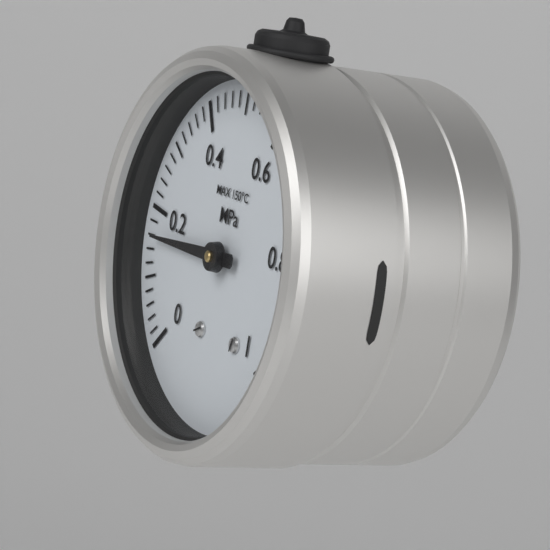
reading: 0.16 MPa
